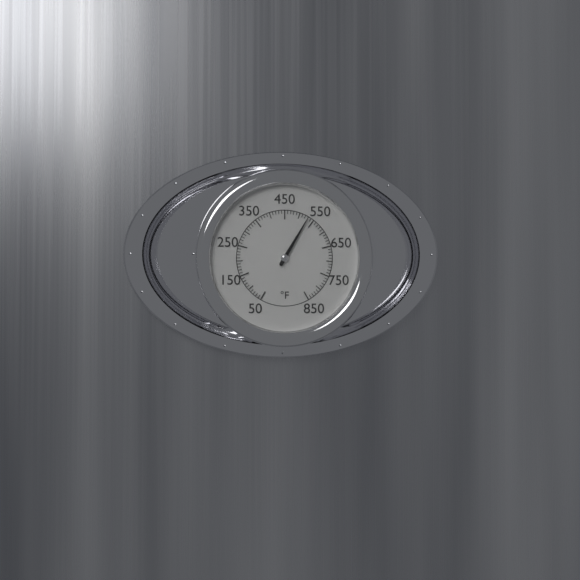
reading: 530 °F
